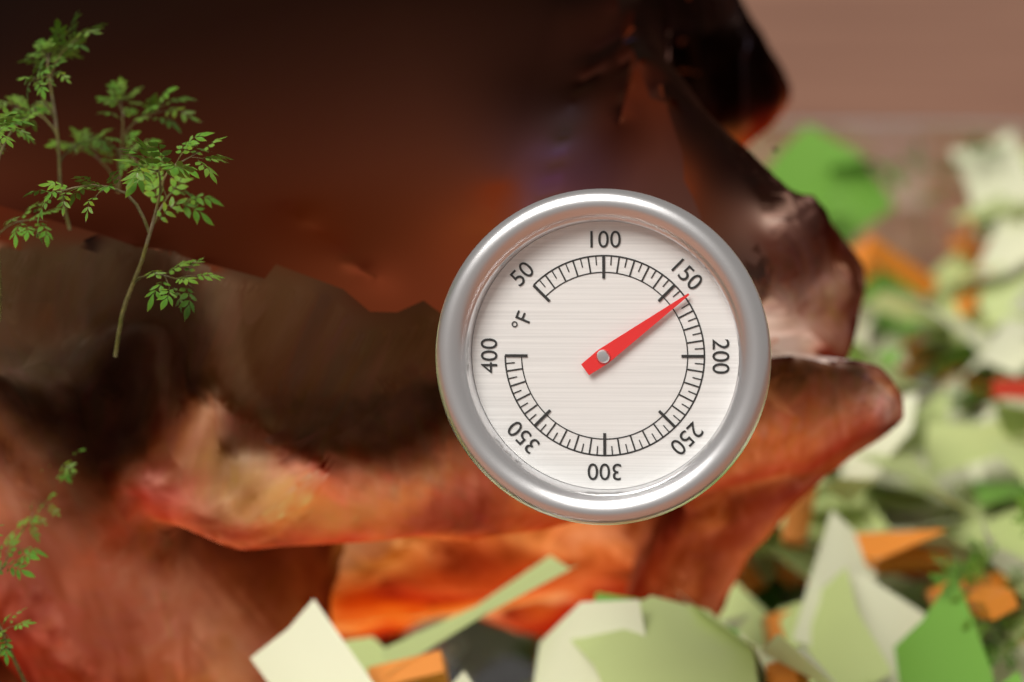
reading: 160 °F
